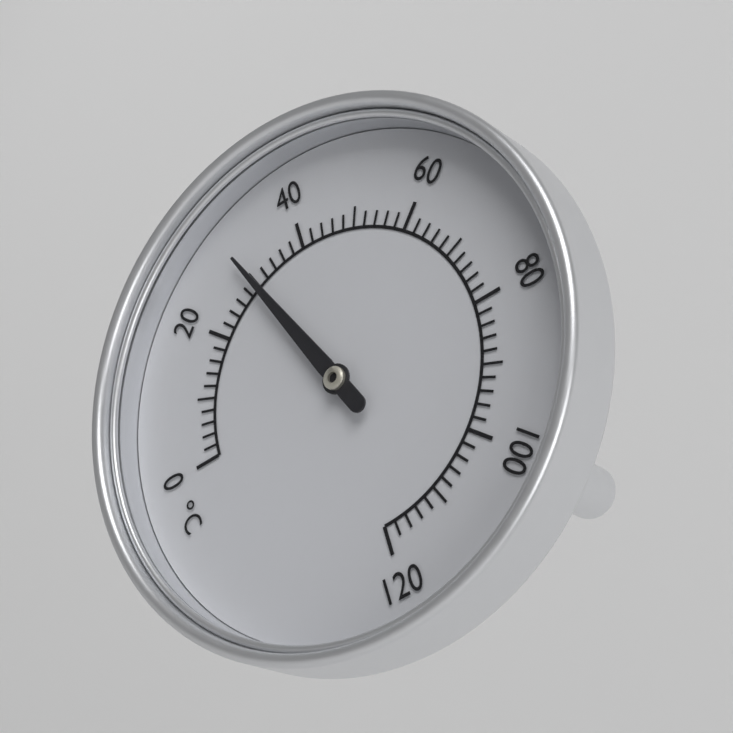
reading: 30 °C
